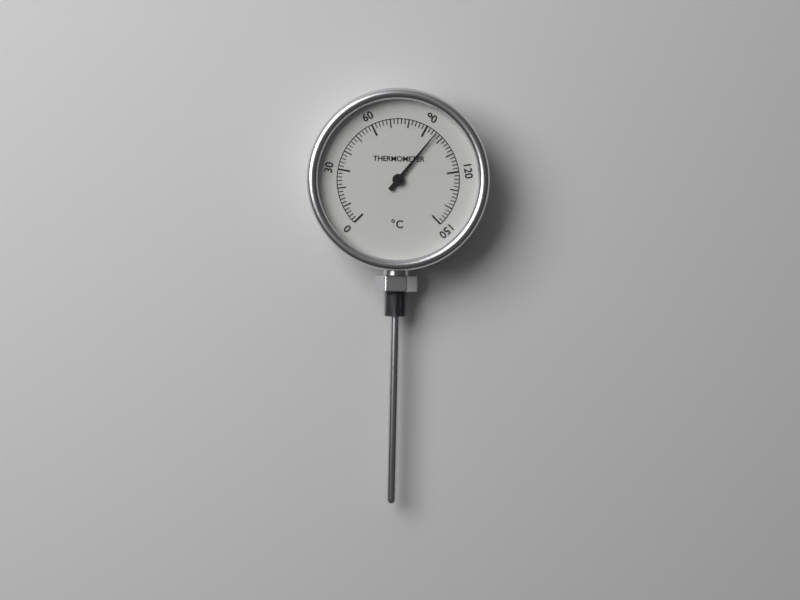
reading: 96 °C
